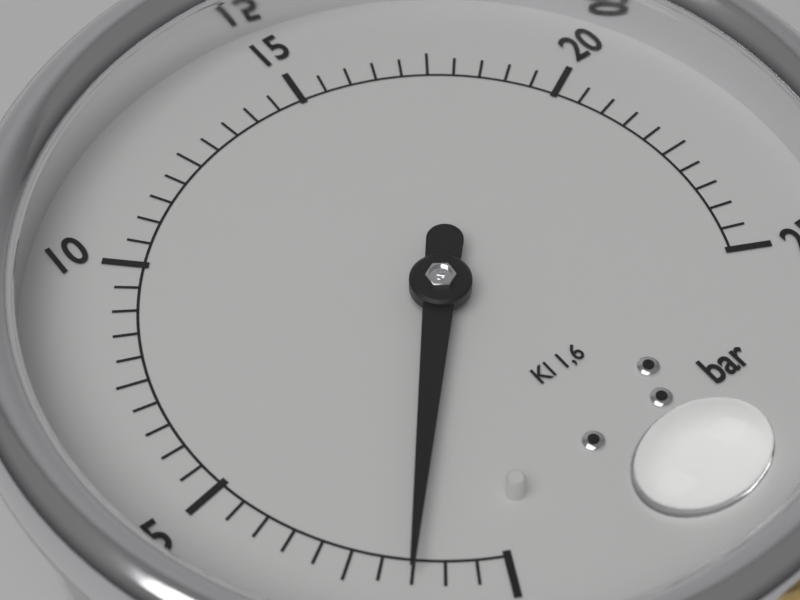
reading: 1.5 bar
